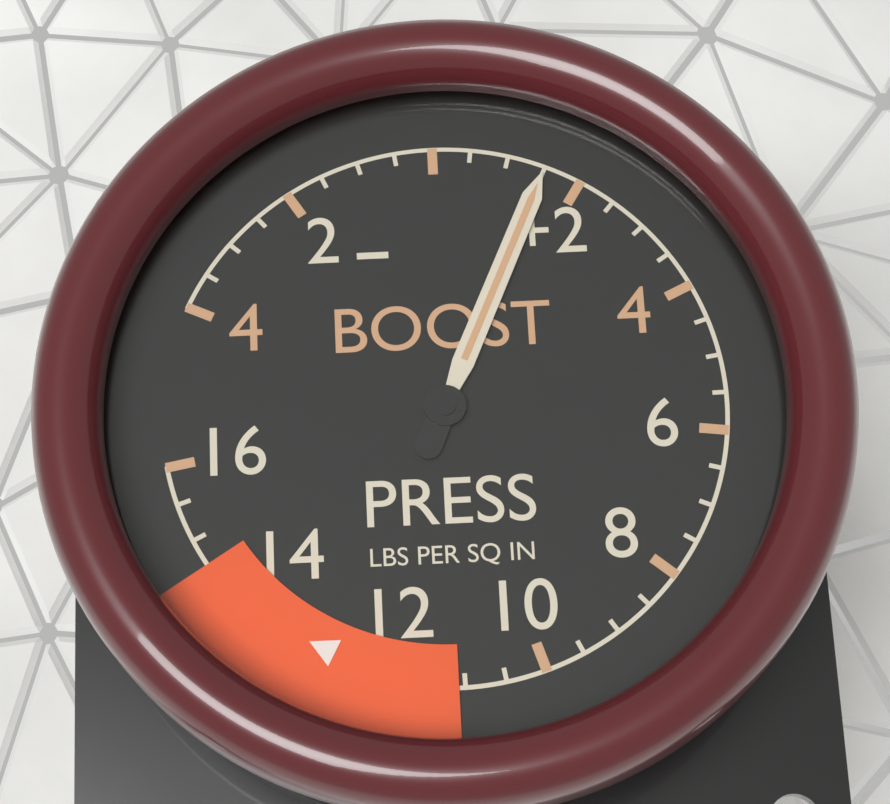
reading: 1.5 psi
